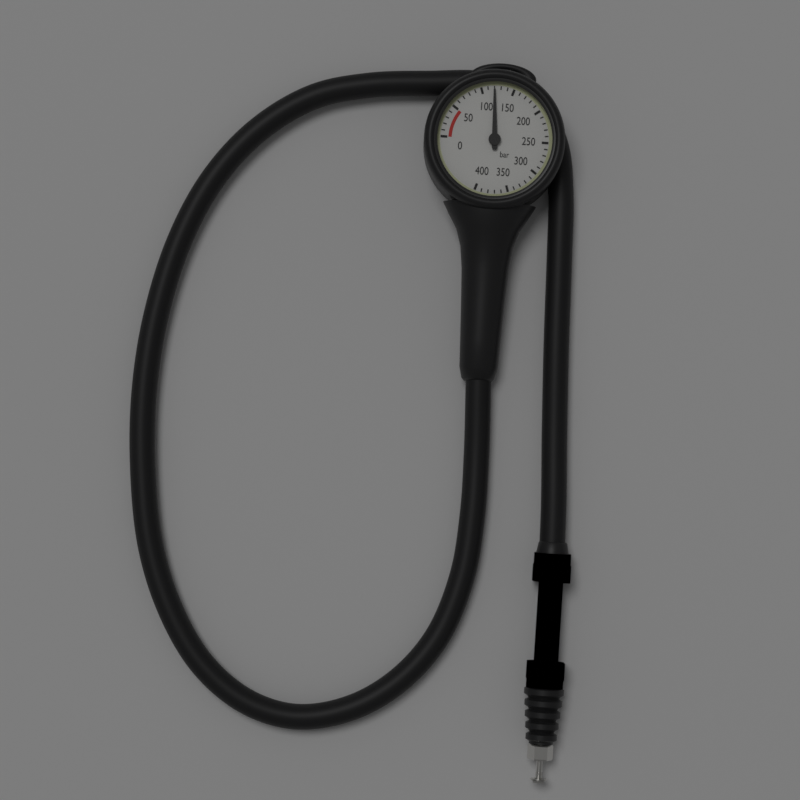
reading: 120 bar
